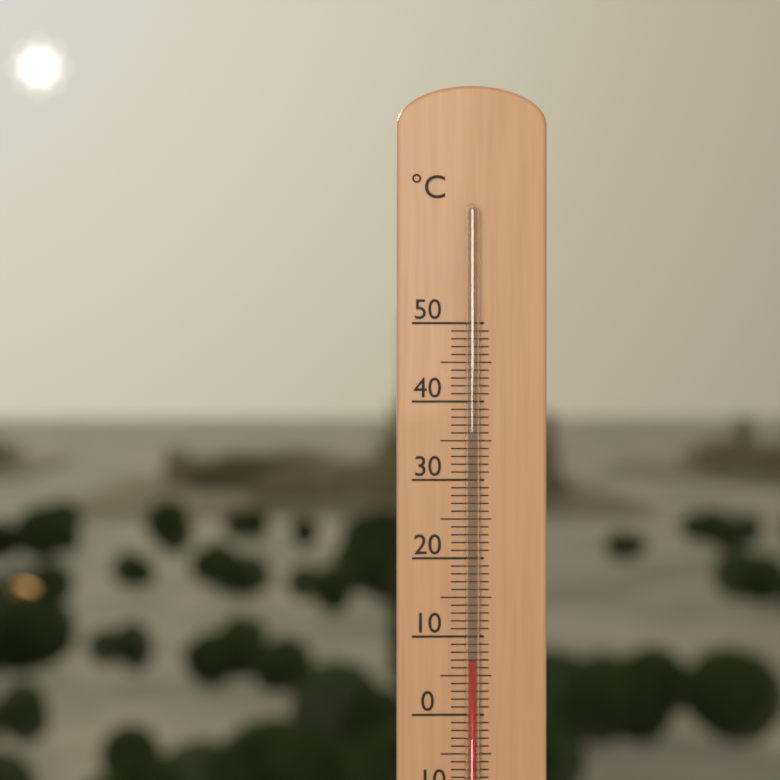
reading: 7 °C
